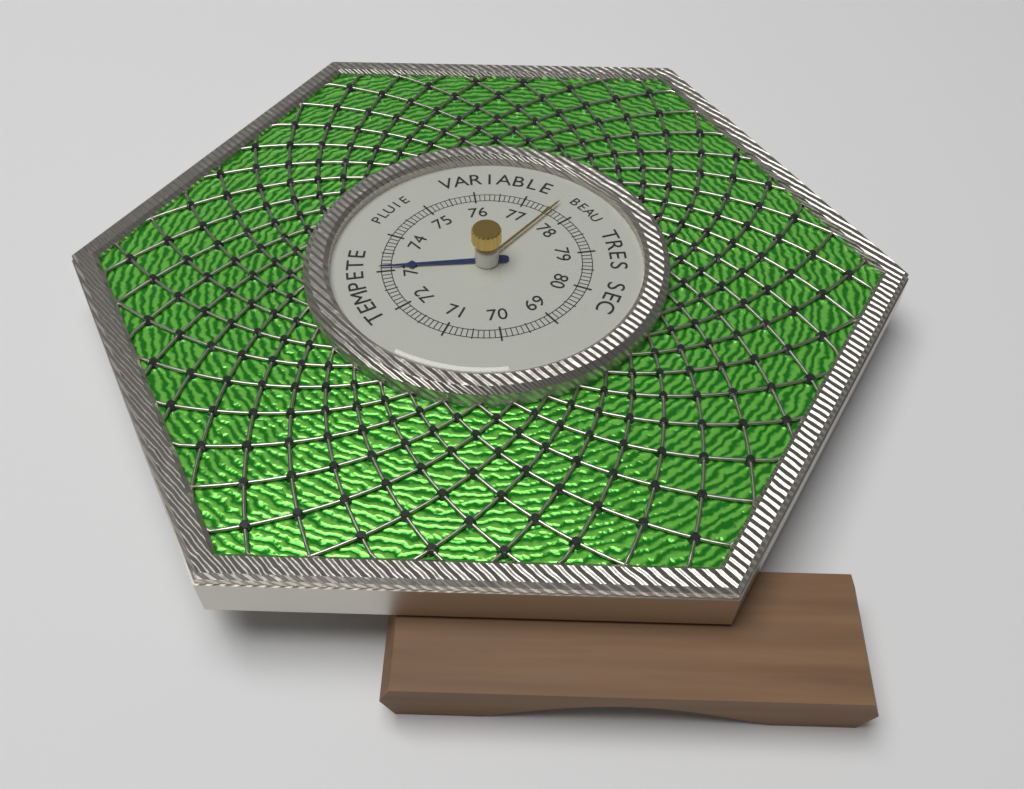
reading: 73.1 (no unit)
